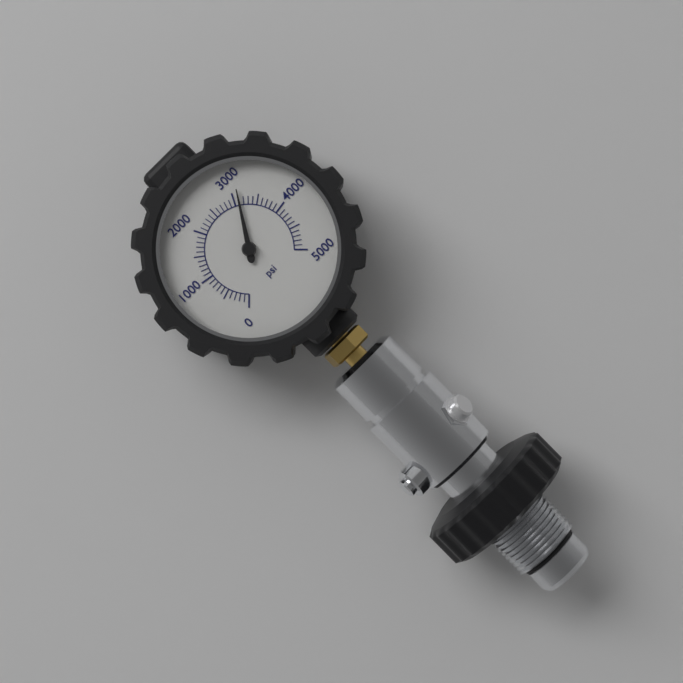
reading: 3100 psi
